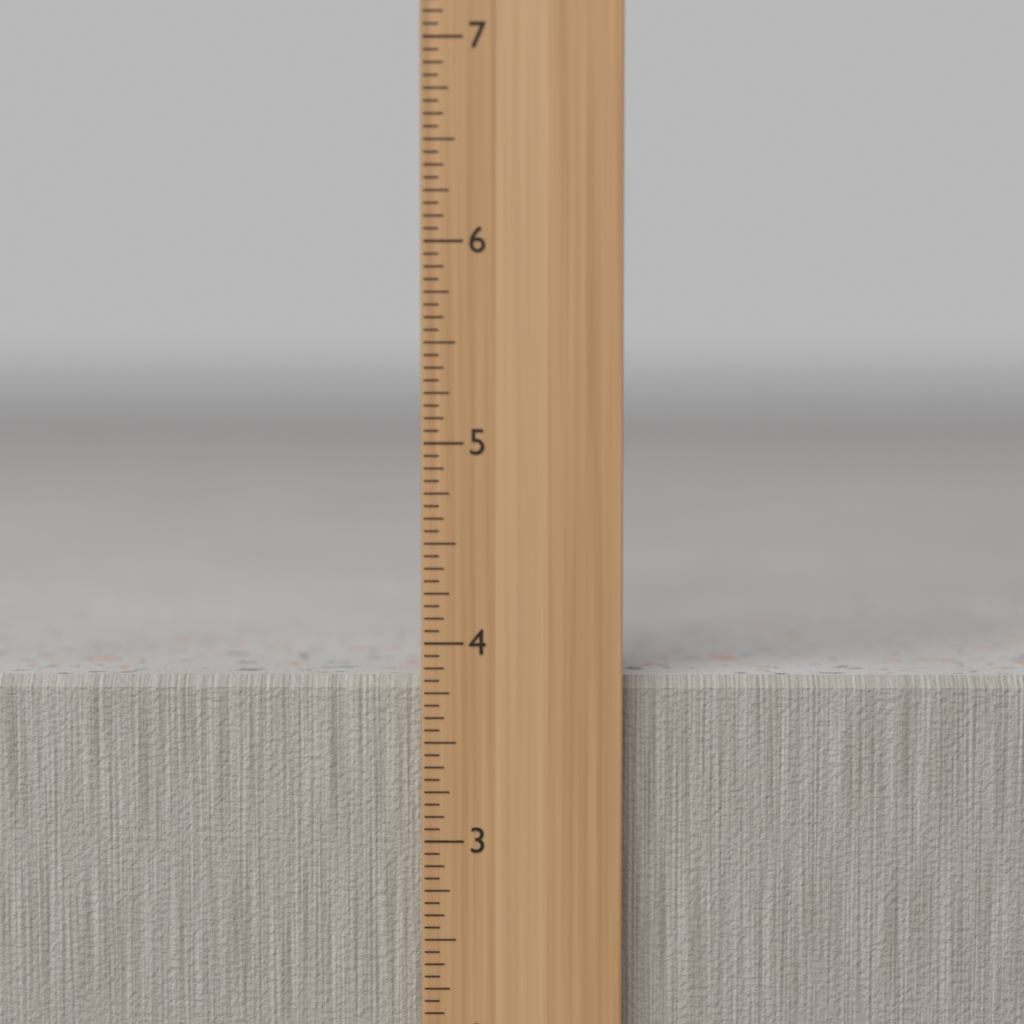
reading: 3.8125 in
